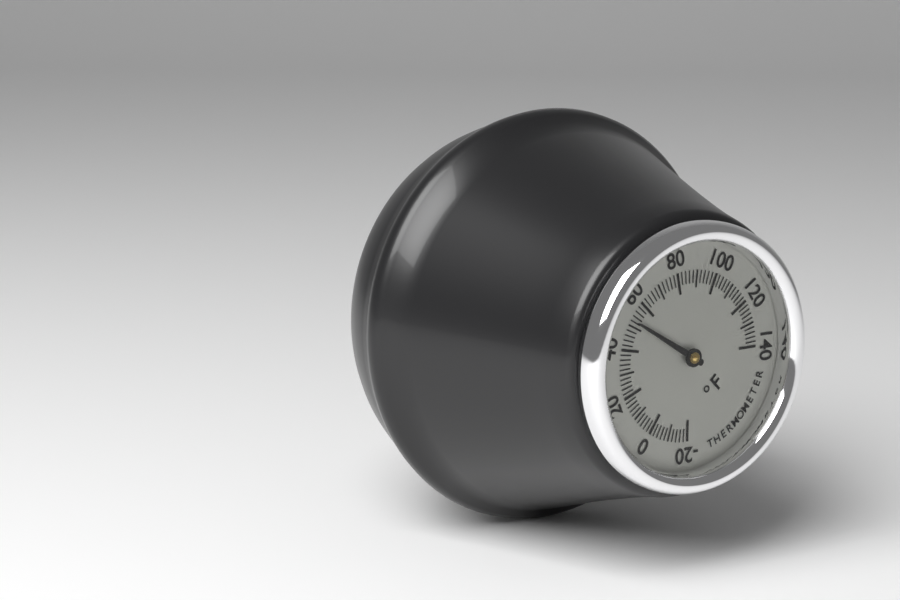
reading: 52 °F
